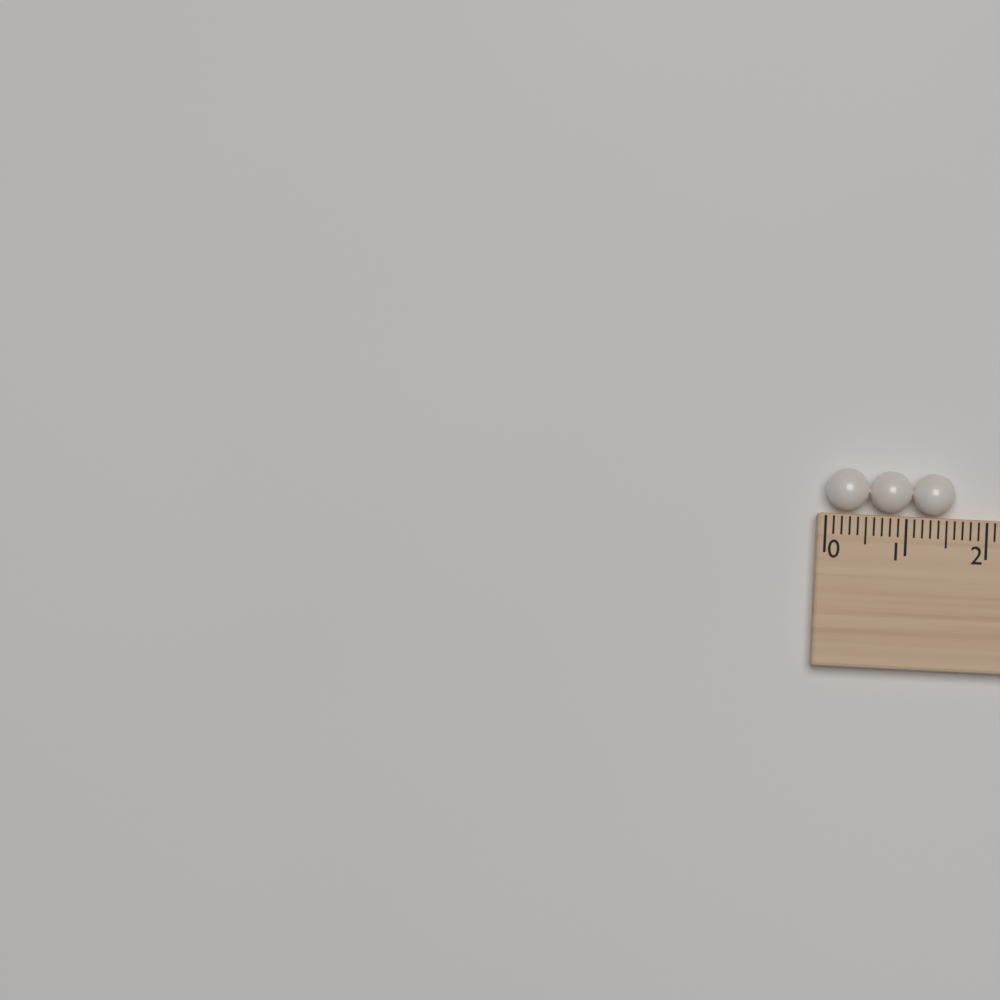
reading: 1.6 (no unit)
